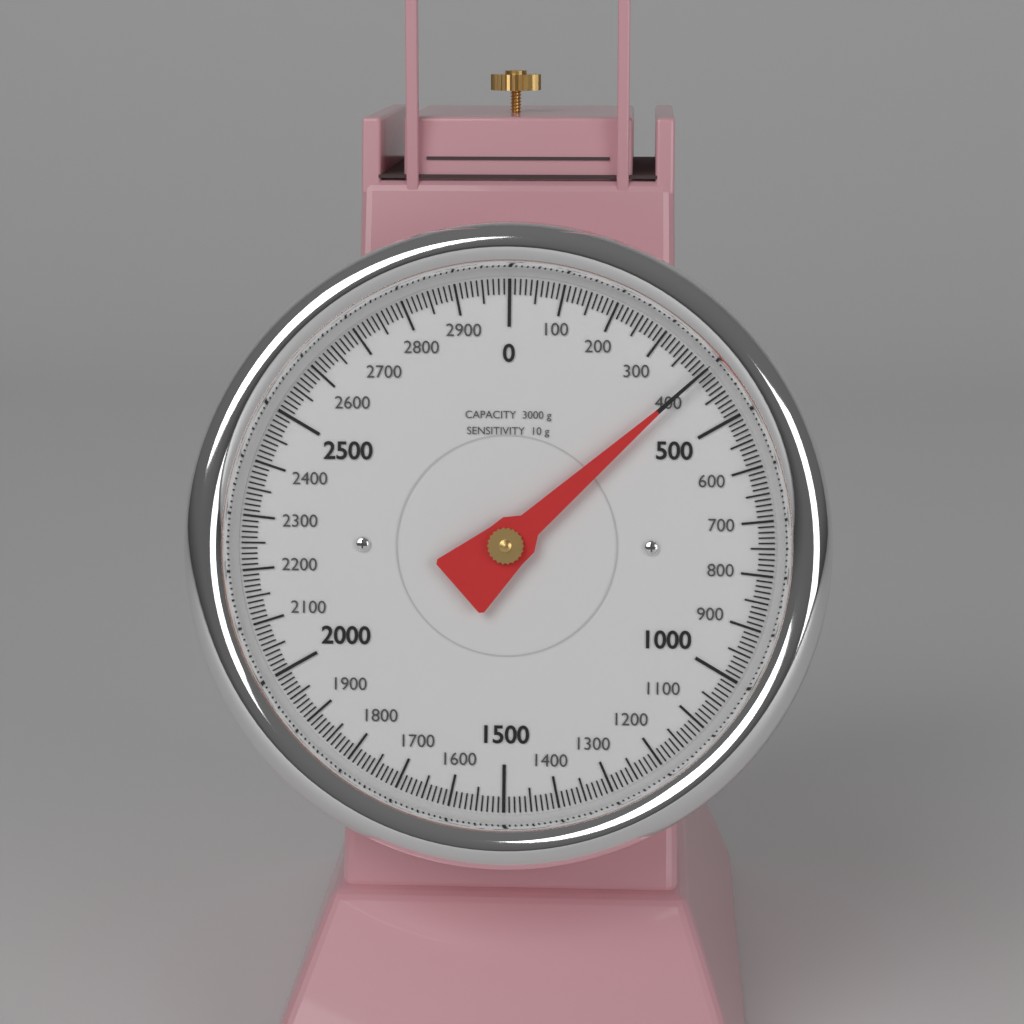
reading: 400 g
